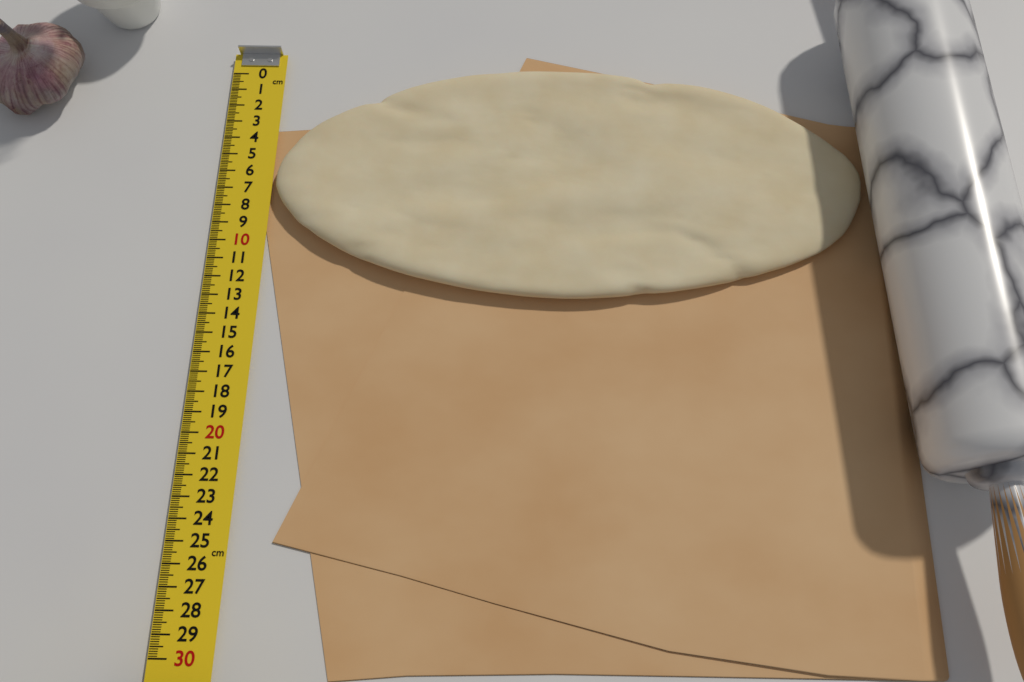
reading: 13.1 cm
